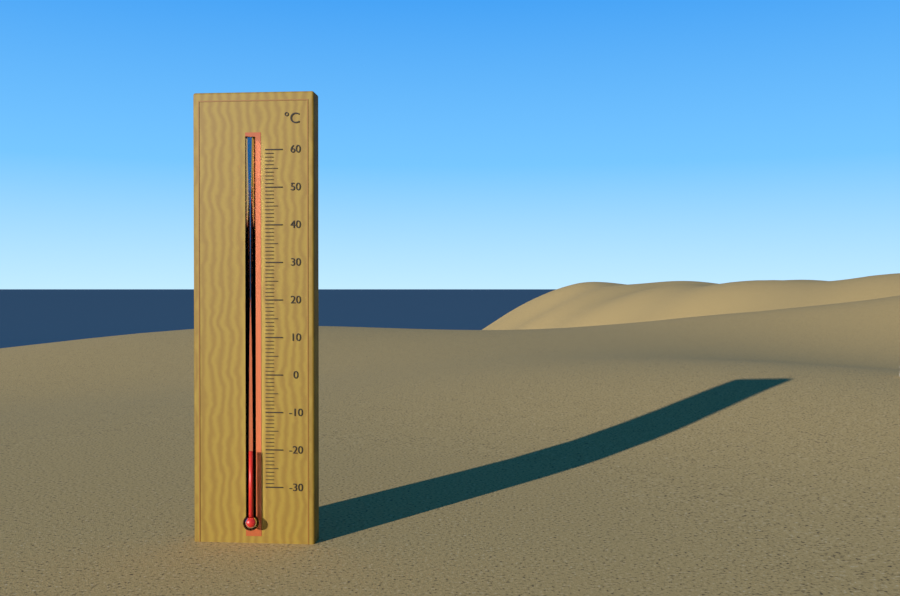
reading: -20 °C
